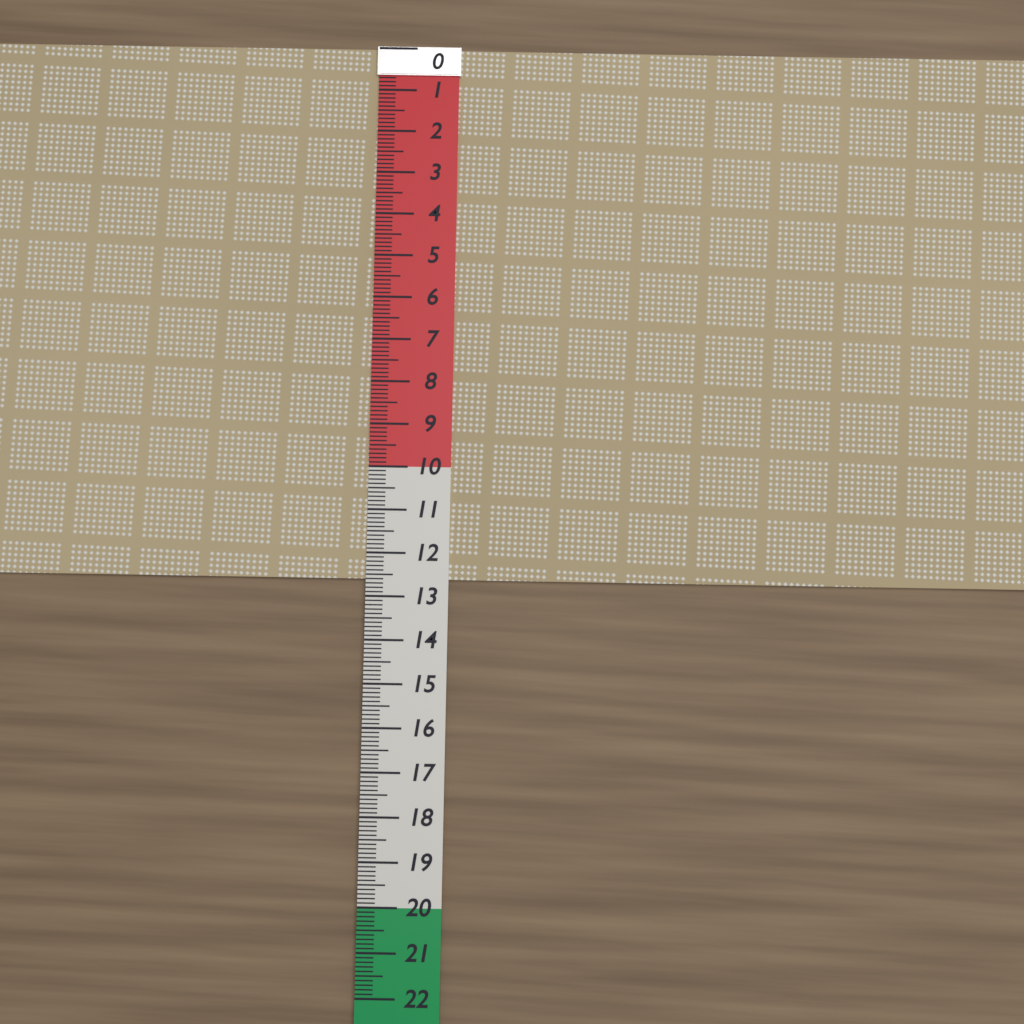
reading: 12.6 (no unit)
